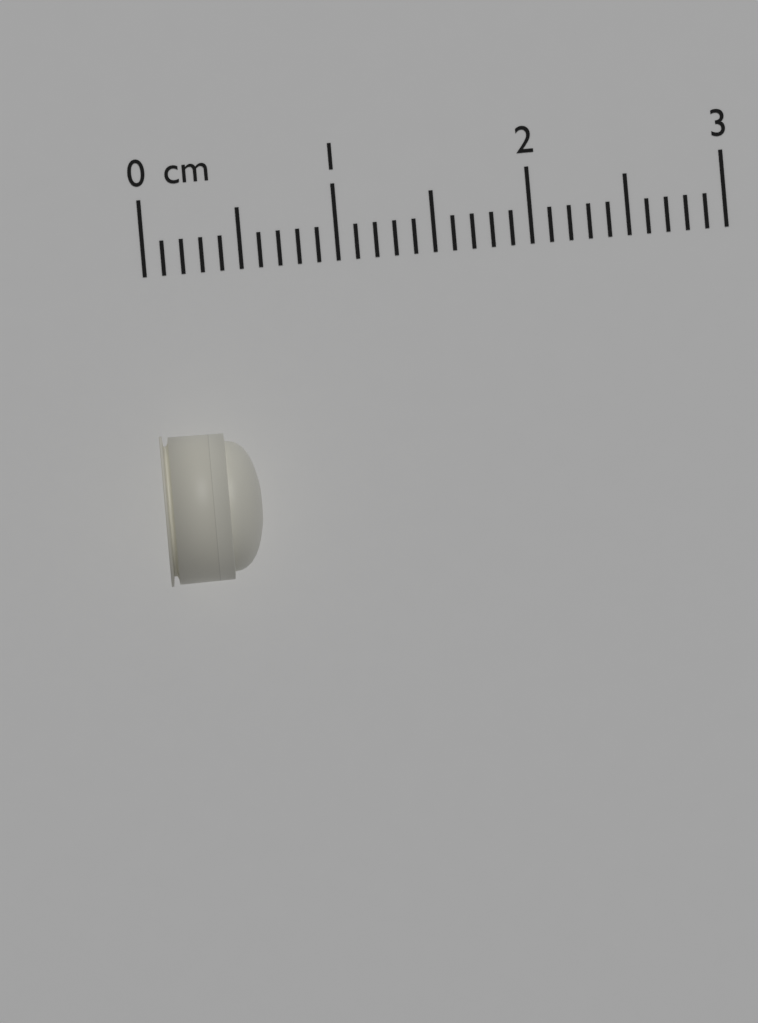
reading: 0.5 cm
